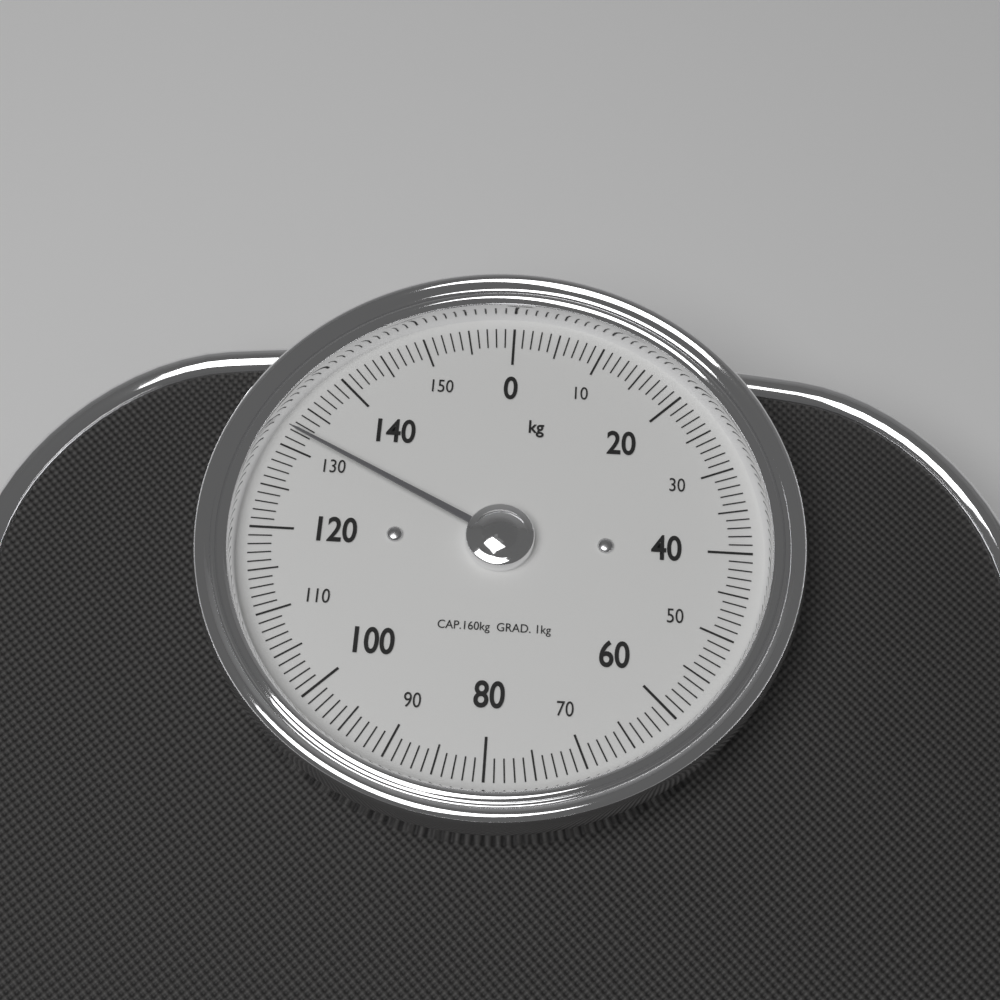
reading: 132 kg
